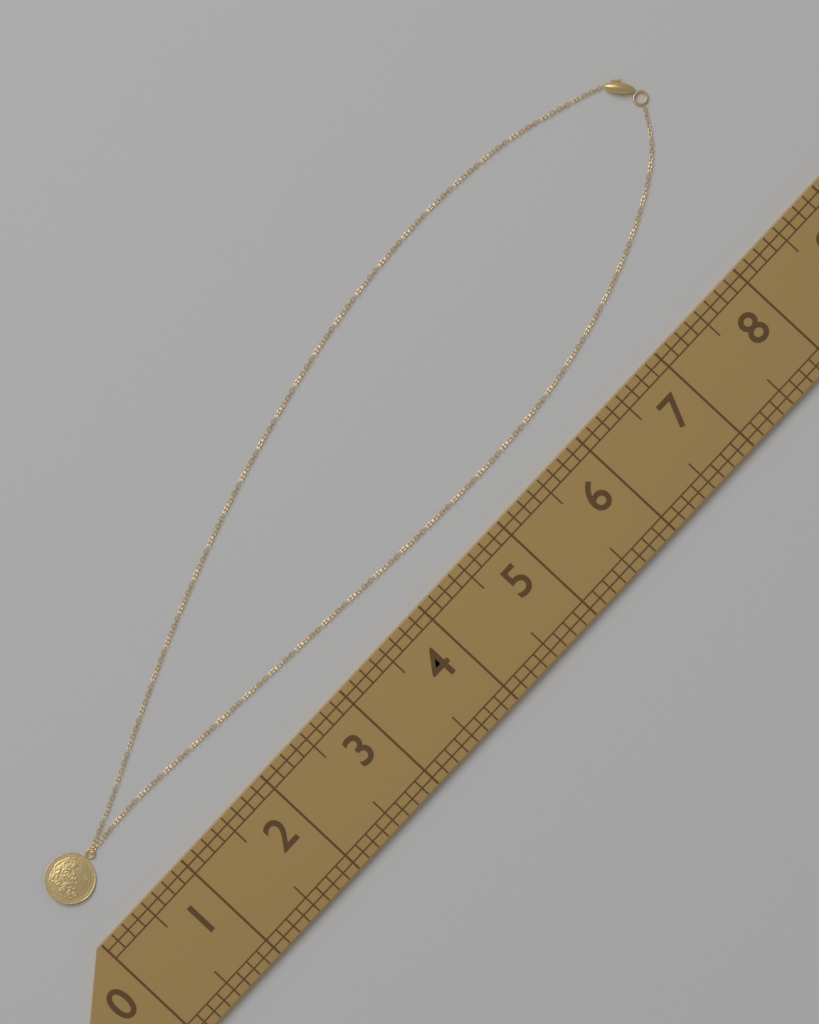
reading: 8.625 (no unit)
